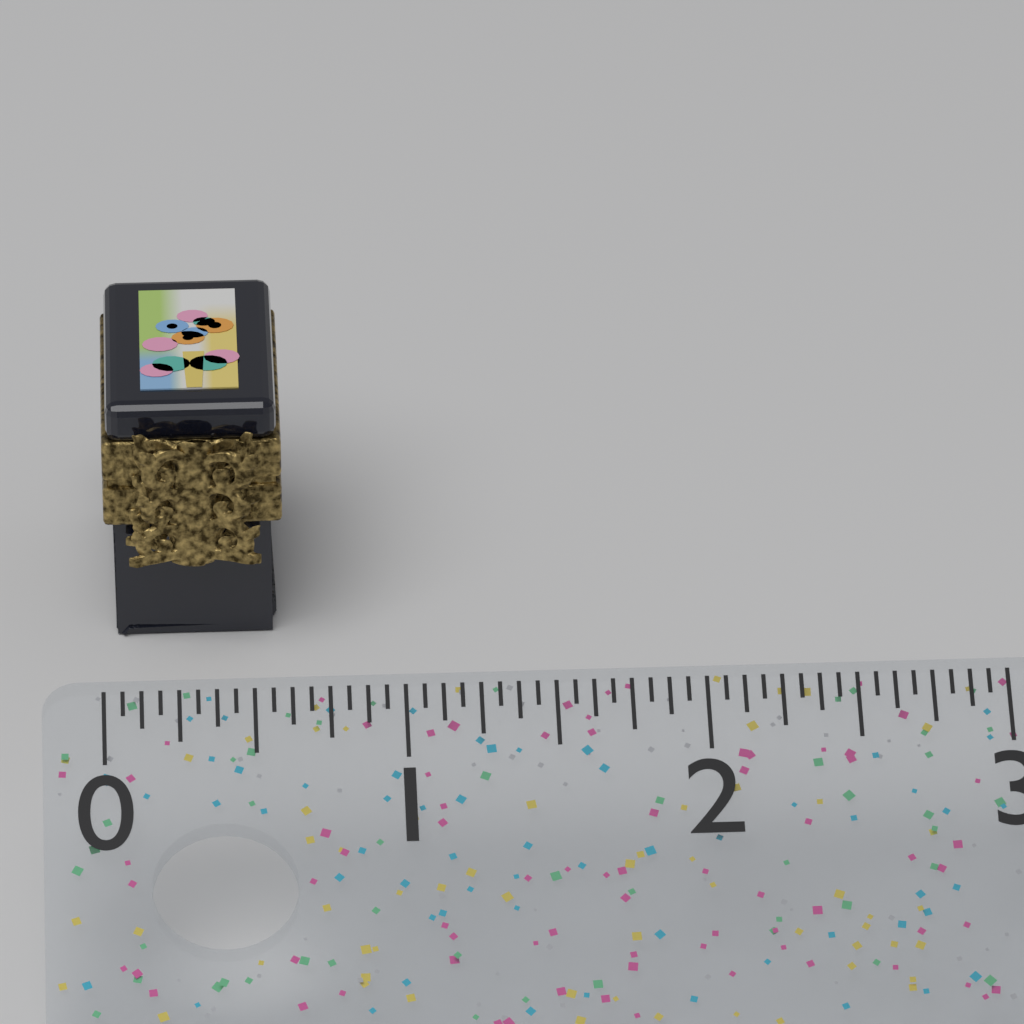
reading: 0.6250 (no unit)
